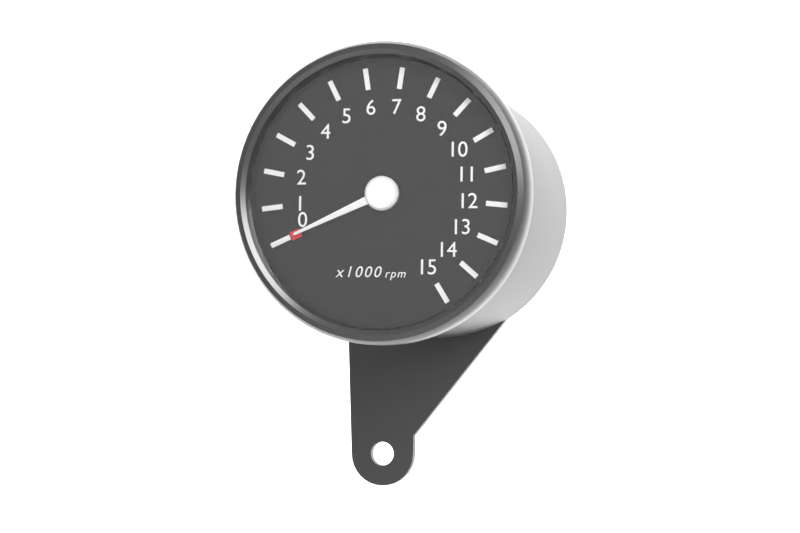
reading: 0 rpm
